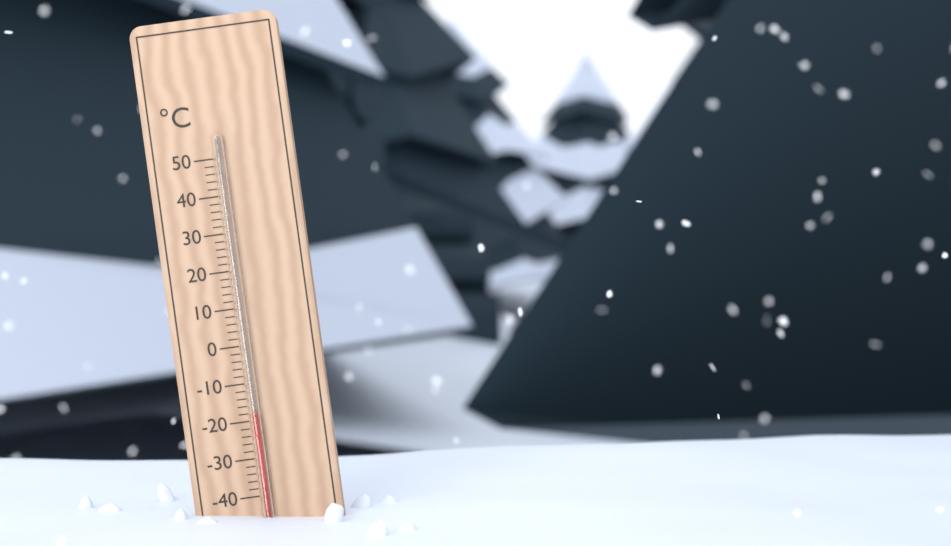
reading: -18 °C
